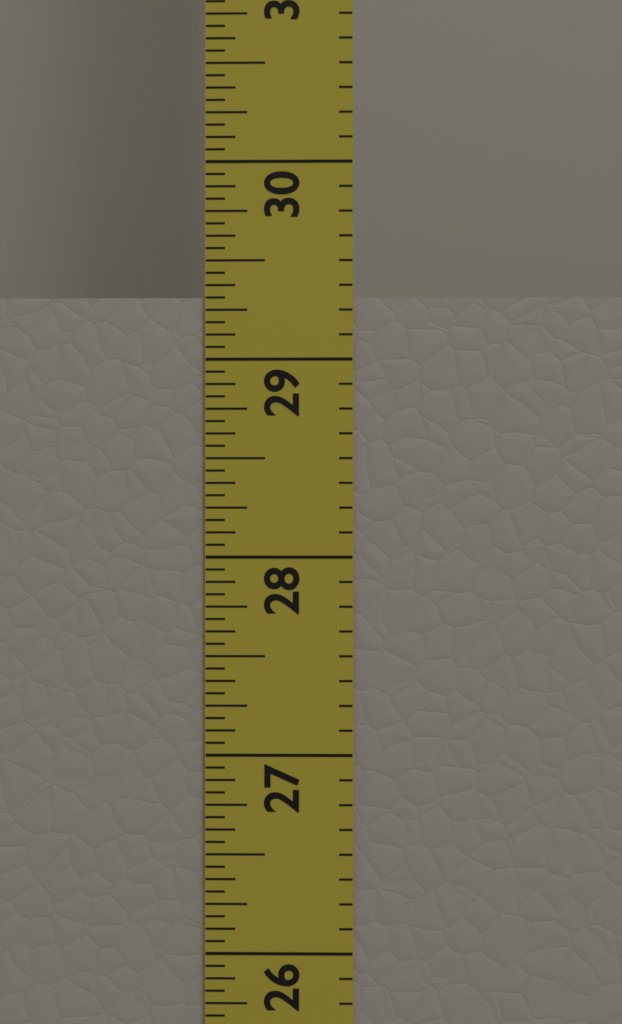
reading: 29.3125 in
